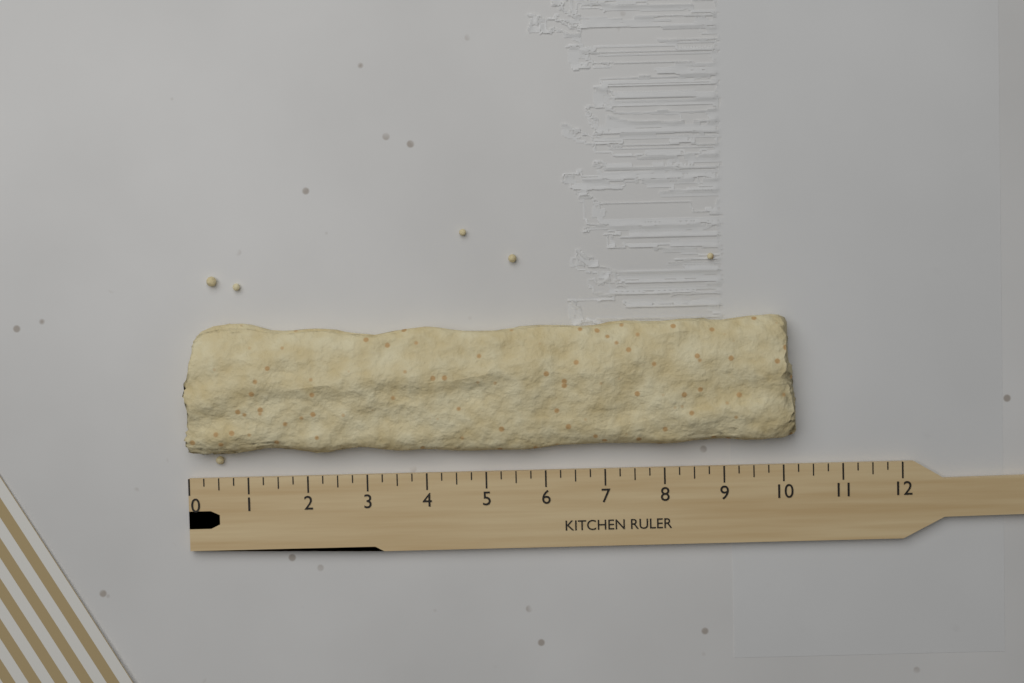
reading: 10.25 (no unit)
